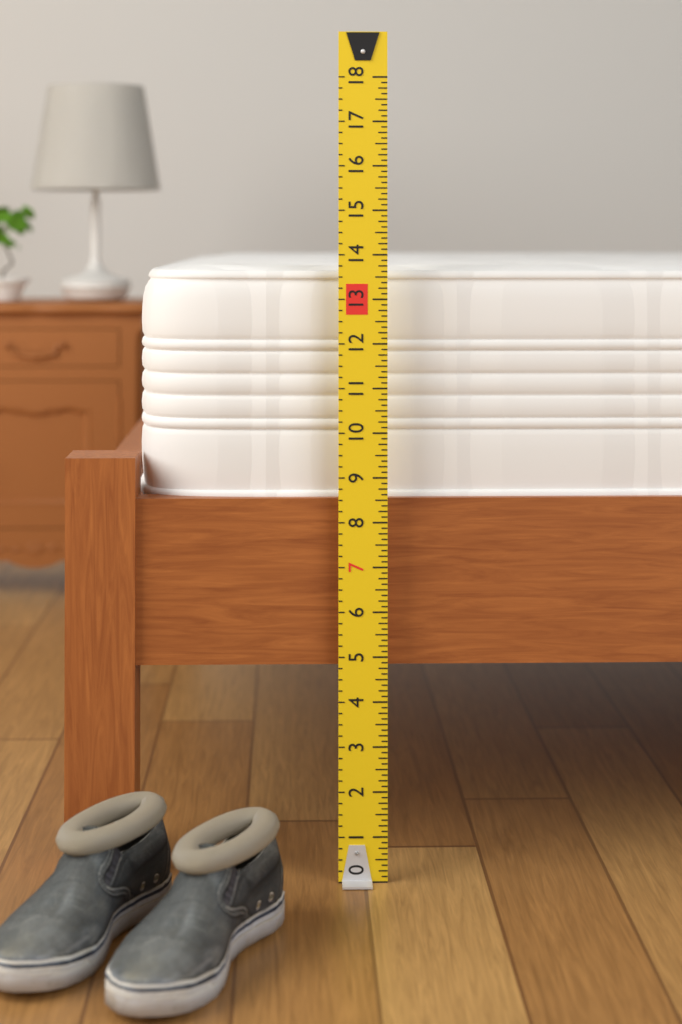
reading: 13.750 (no unit)
